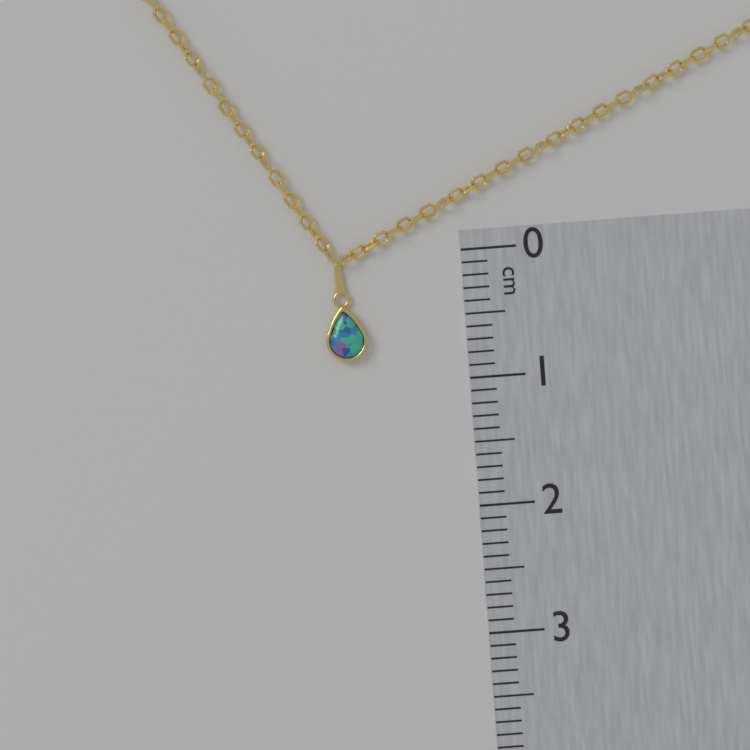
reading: 0.8 cm
